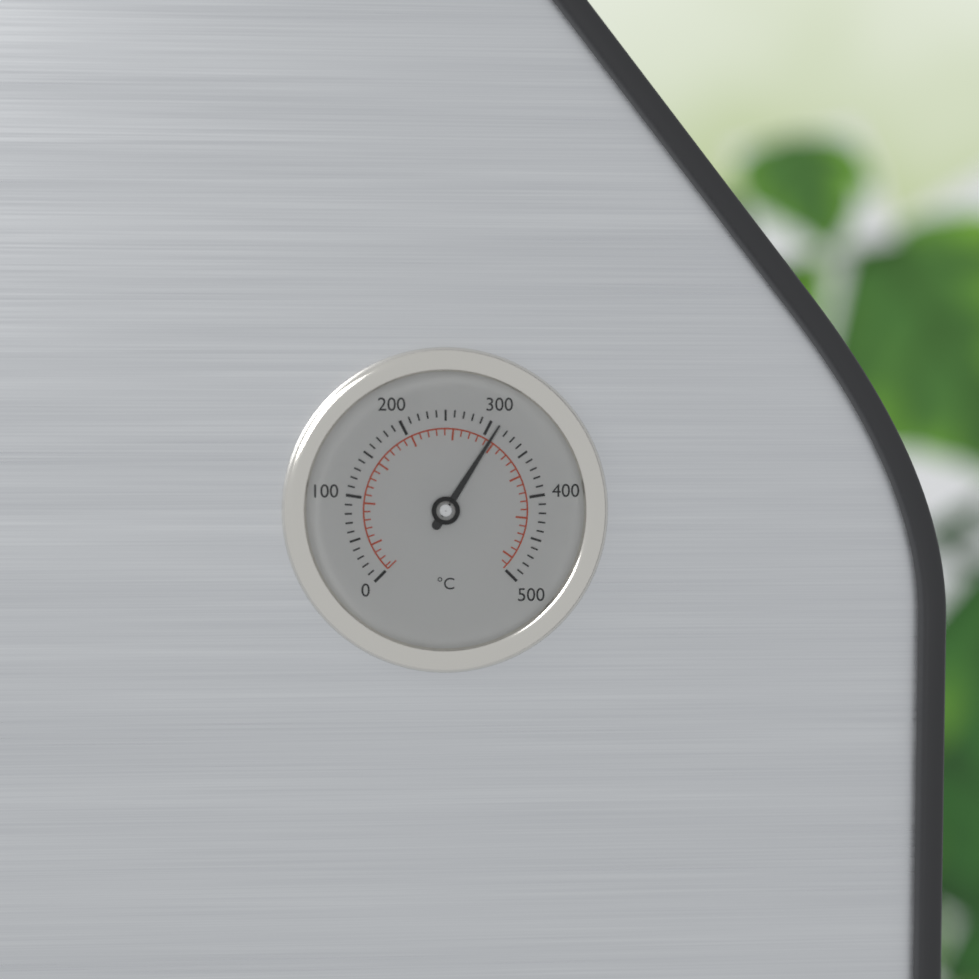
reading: 310 °C
